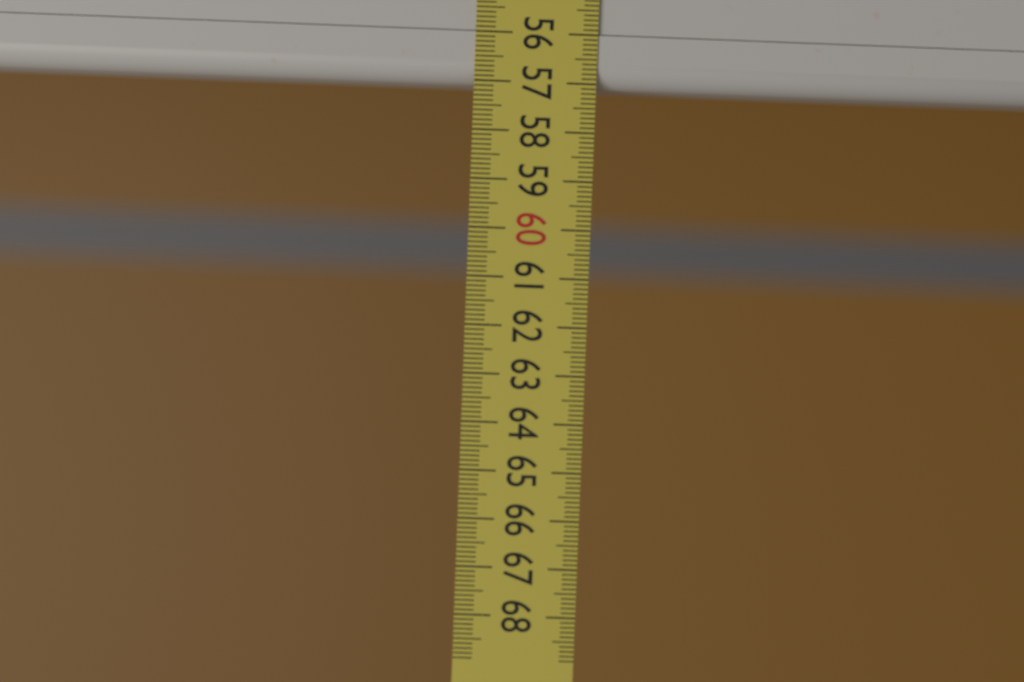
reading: 57.1 (no unit)
